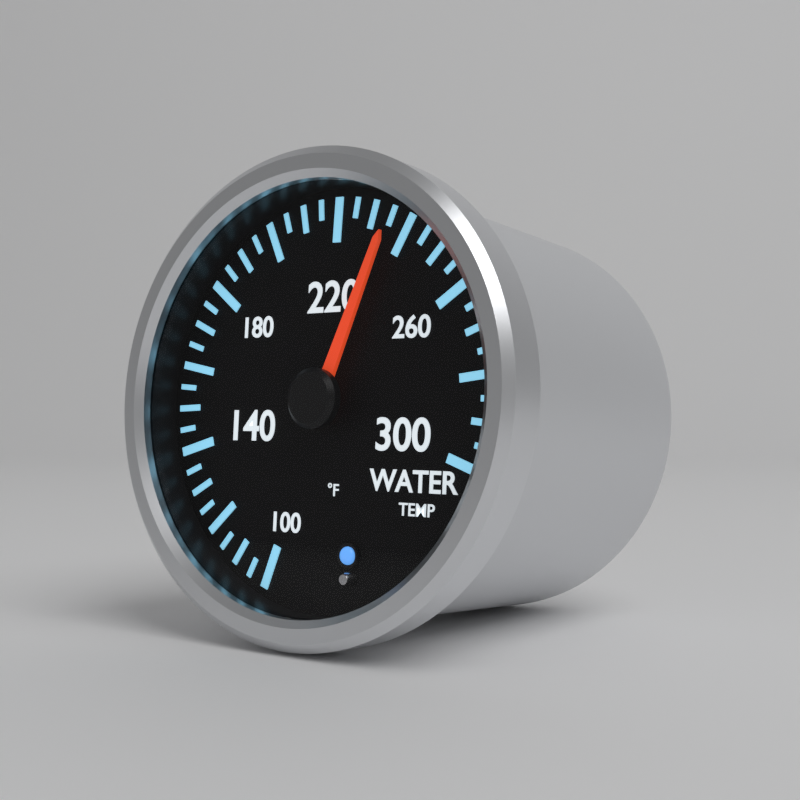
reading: 235 °F
